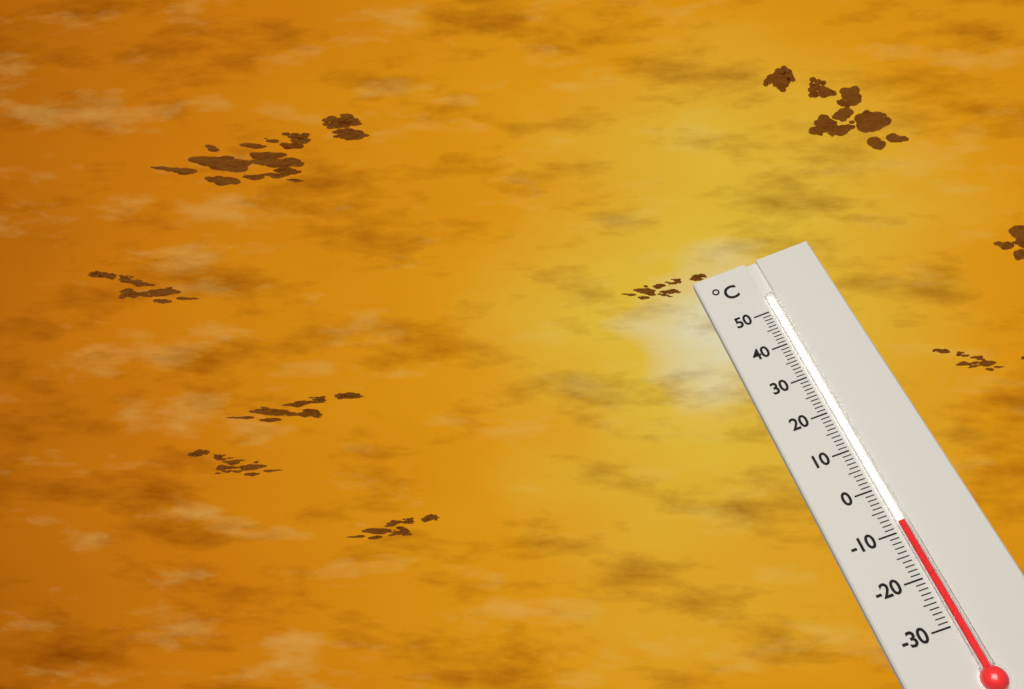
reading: -8 °C
